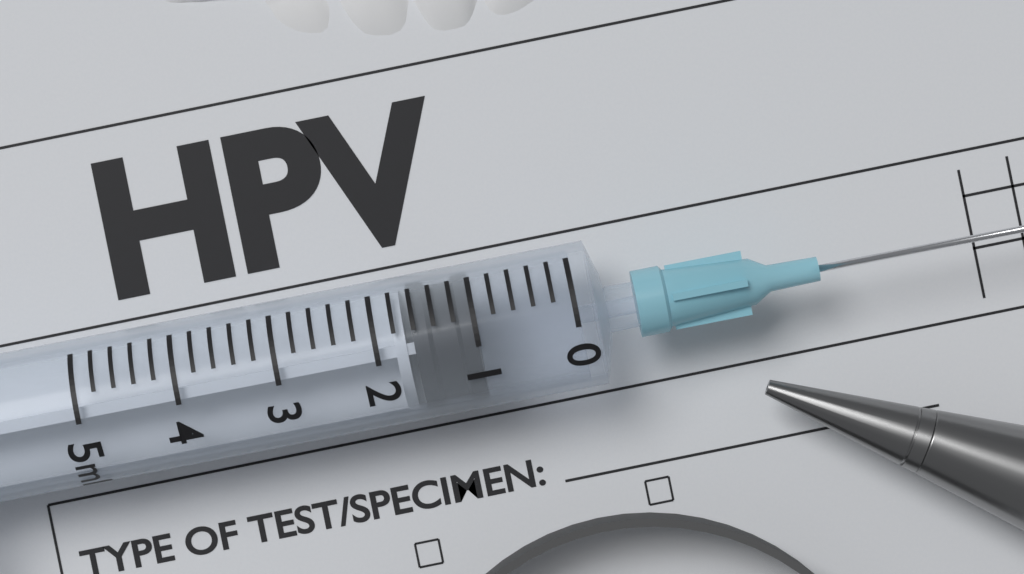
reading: 1.0 ml
